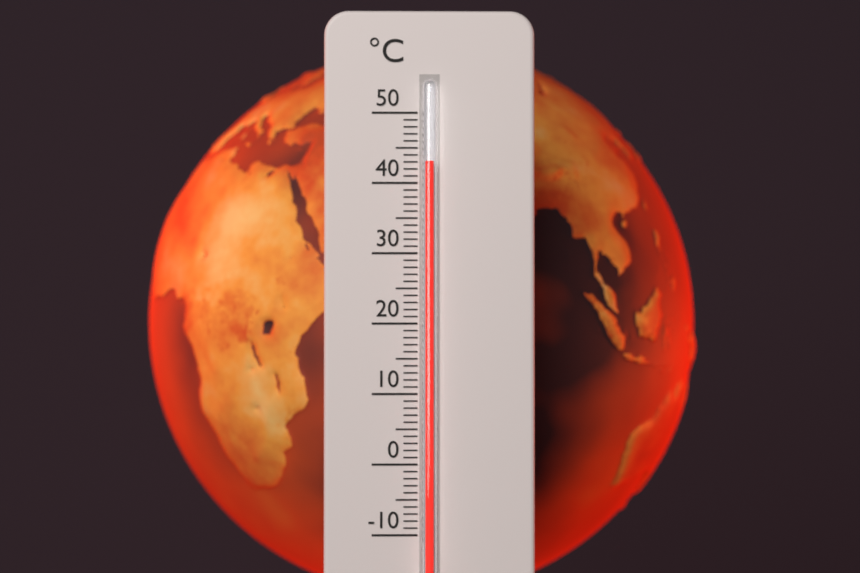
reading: 43 °C
